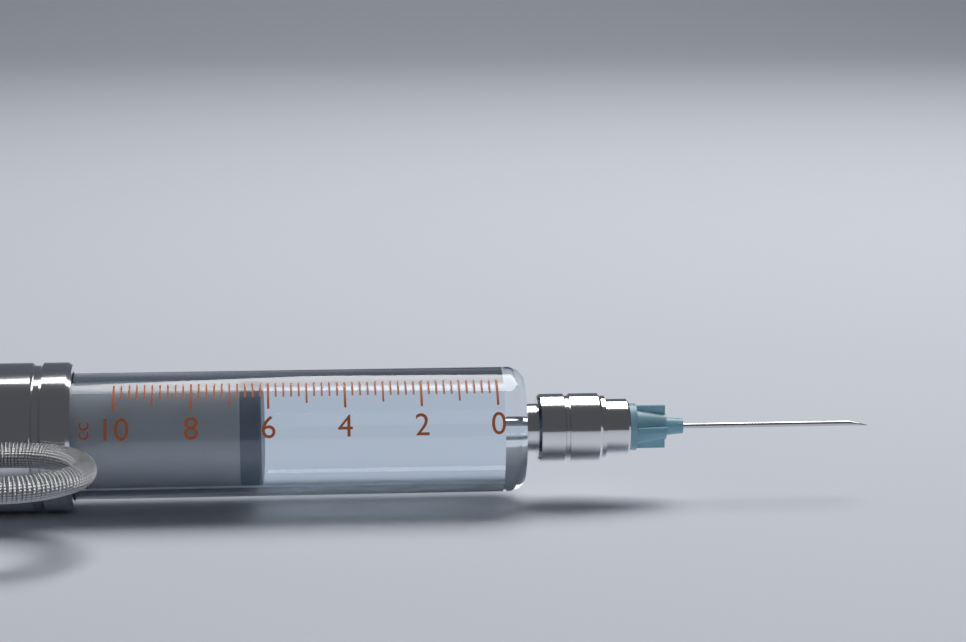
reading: 6.2 cc
